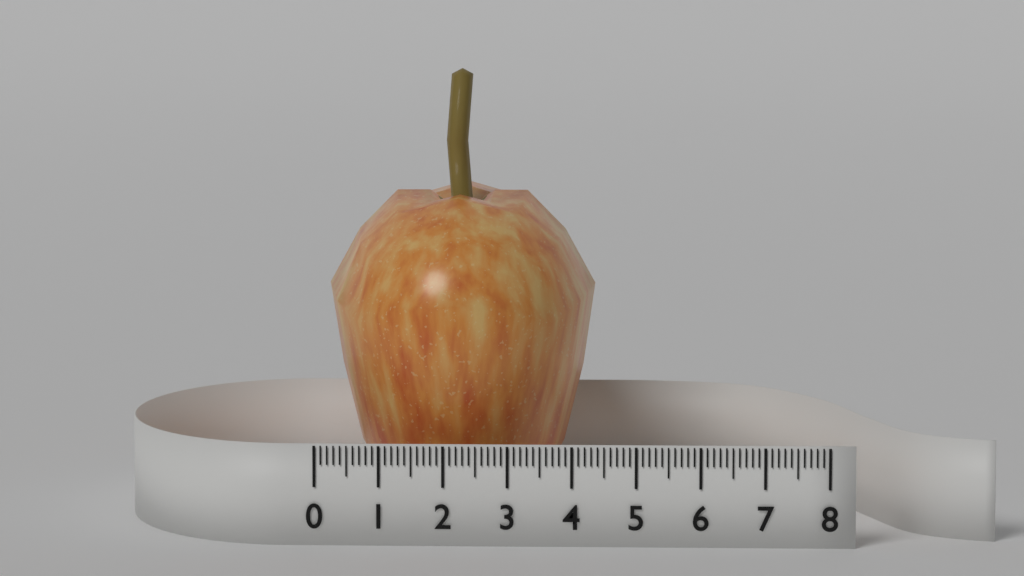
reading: 4.3 (no unit)
